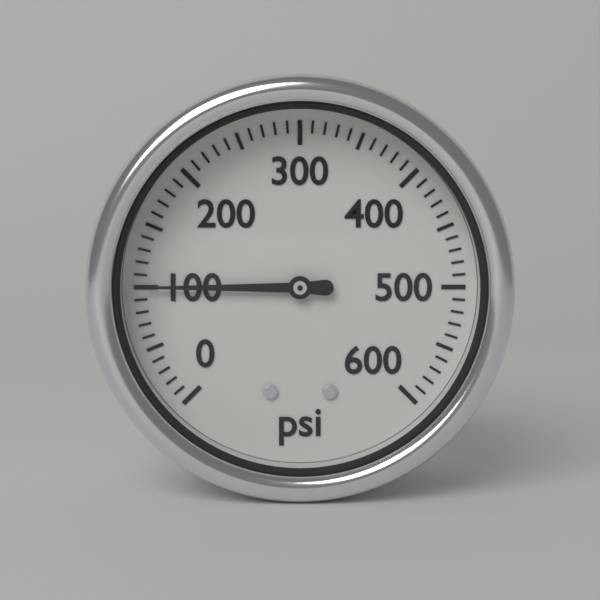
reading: 100 psi
